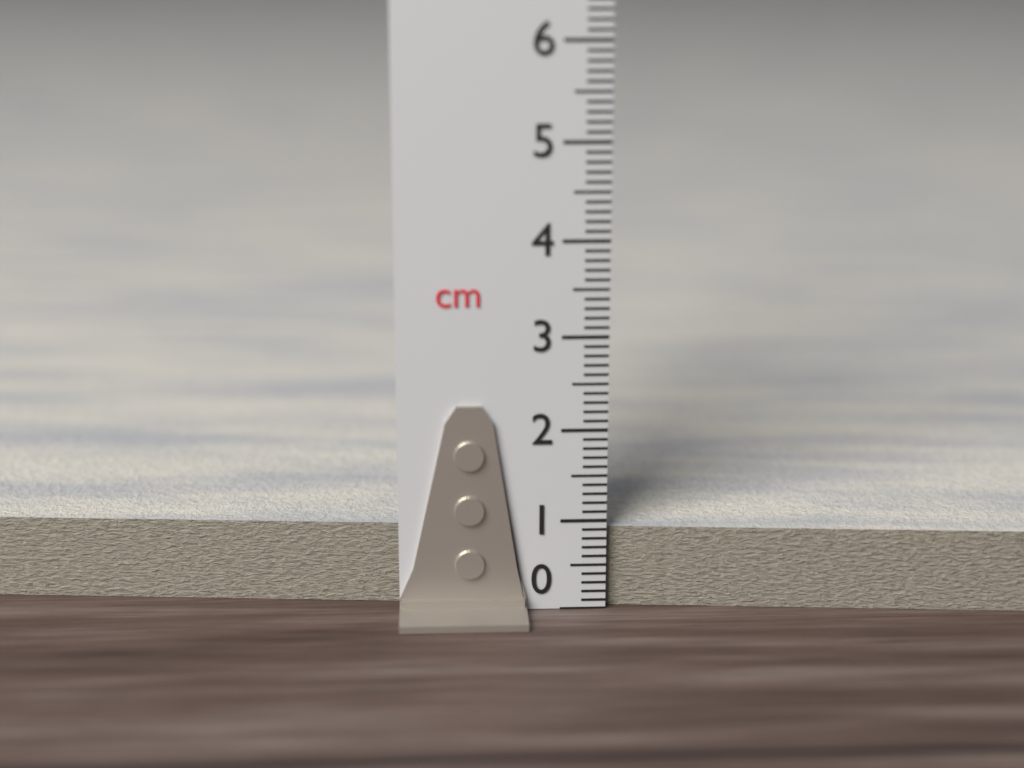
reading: 0.9 cm
